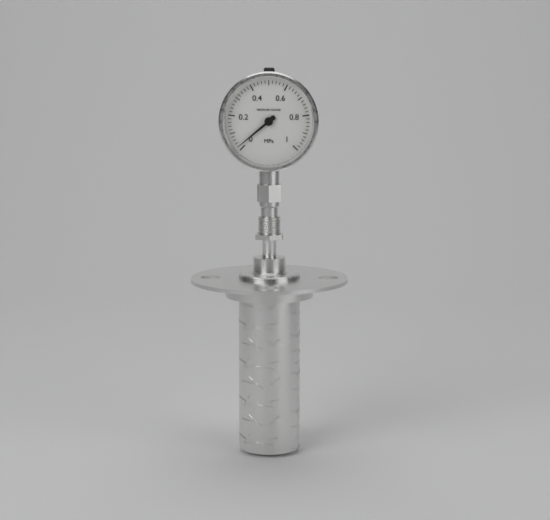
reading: 0.02 MPa
